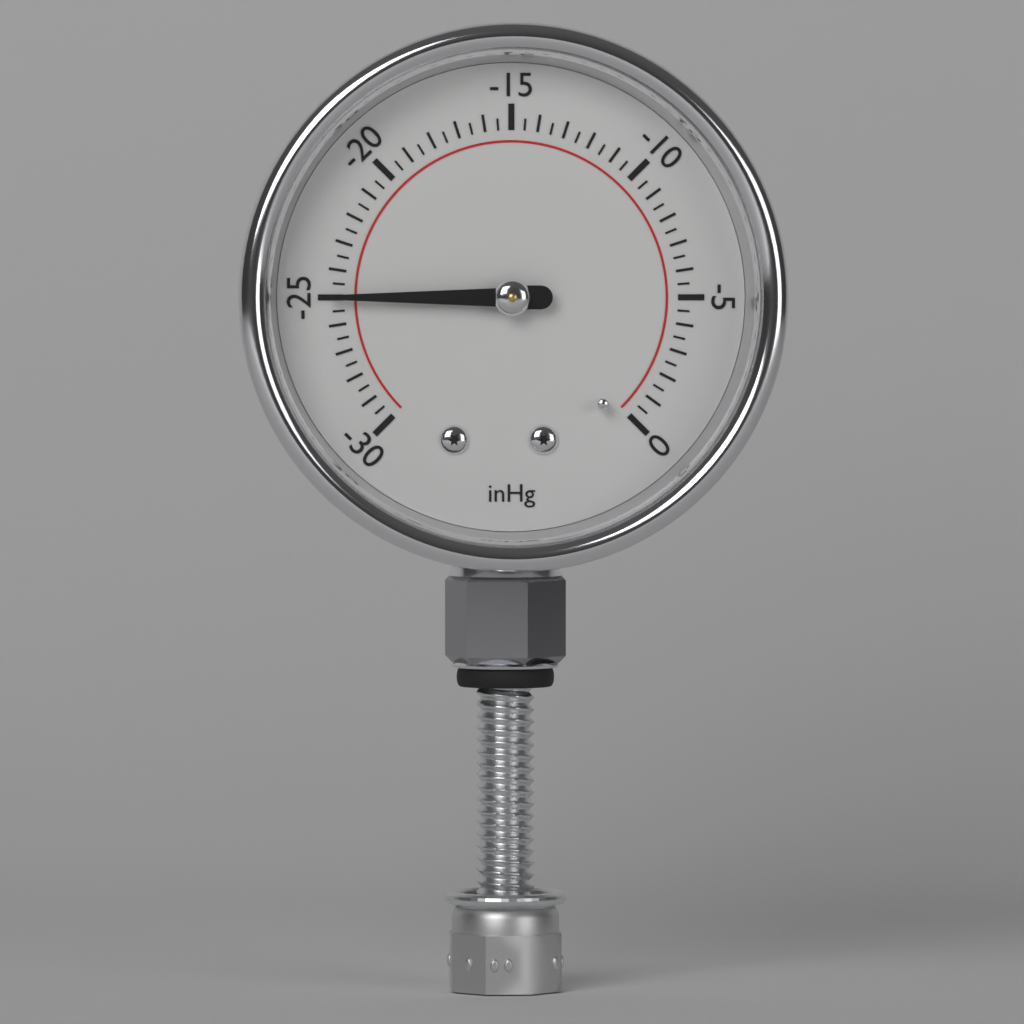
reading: -25.0 inHg
